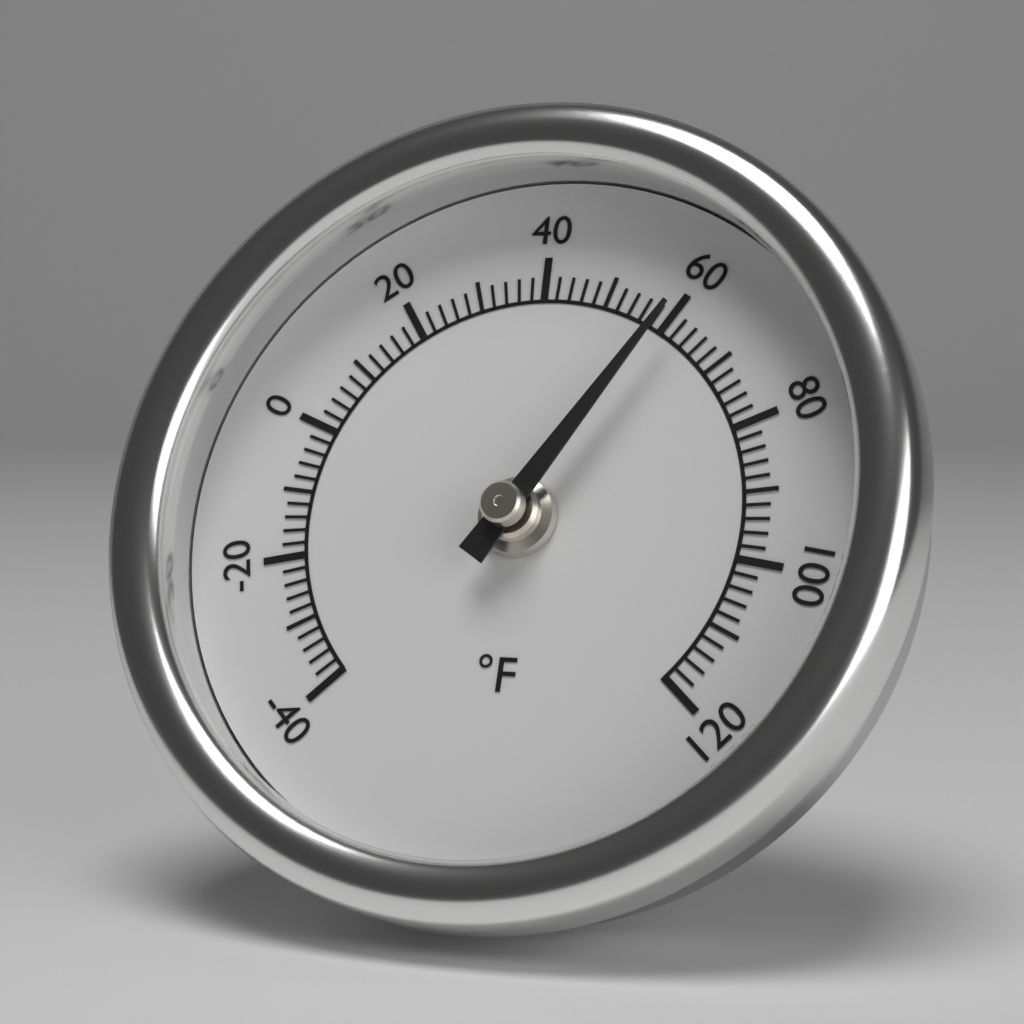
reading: 60 °F
